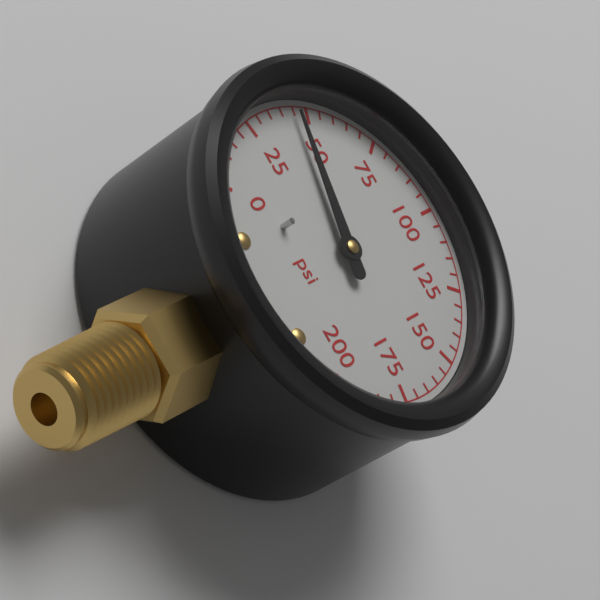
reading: 45 psi
